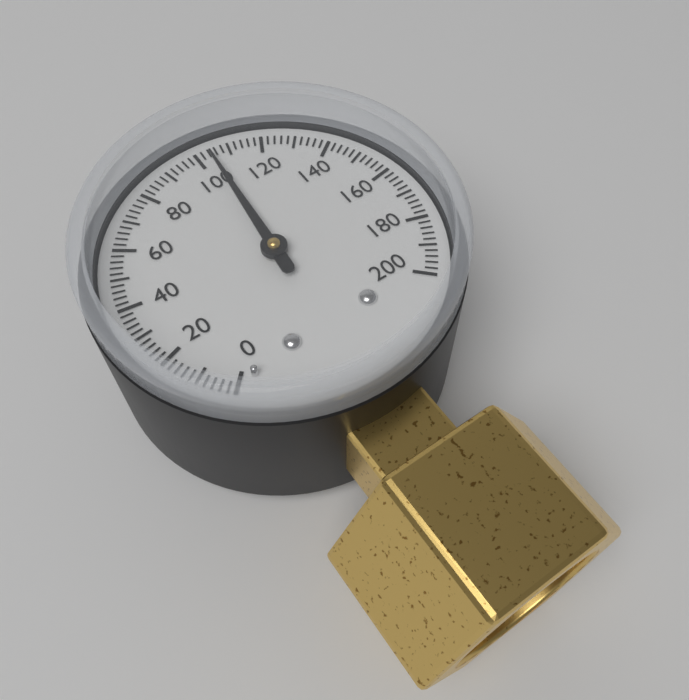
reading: 104 (no unit)
